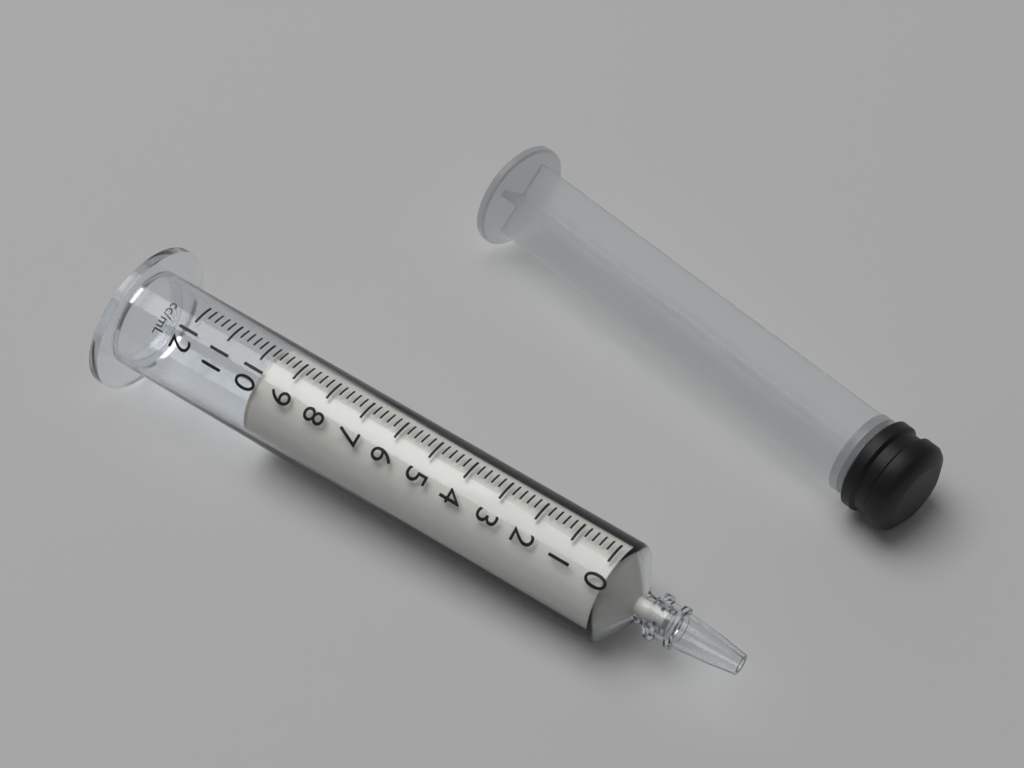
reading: 9.8 ml
